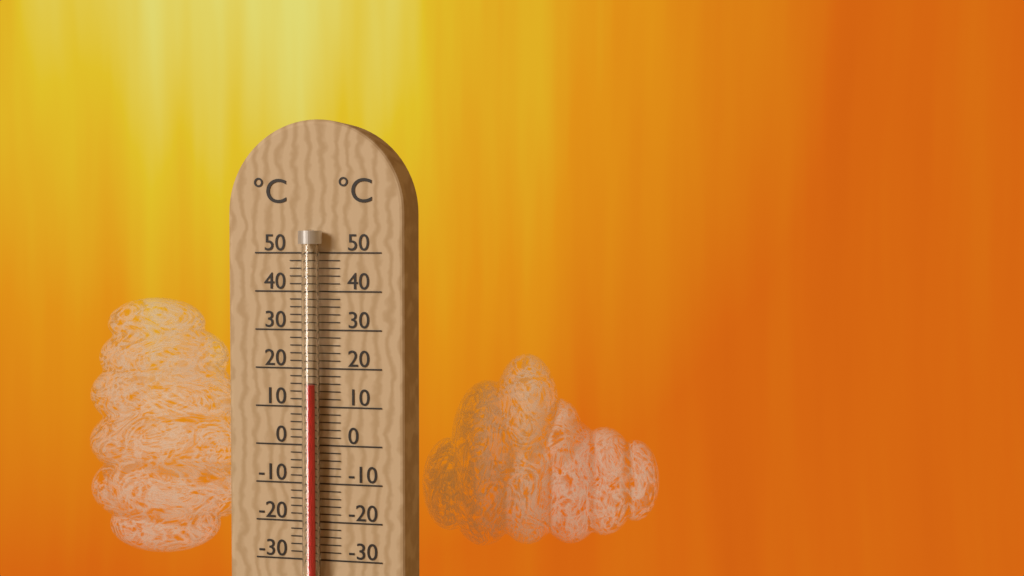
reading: 16 °C
